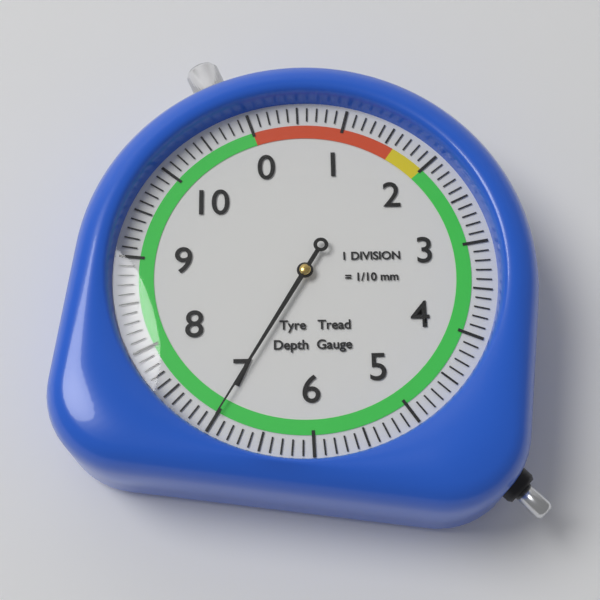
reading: 7.0 mm
